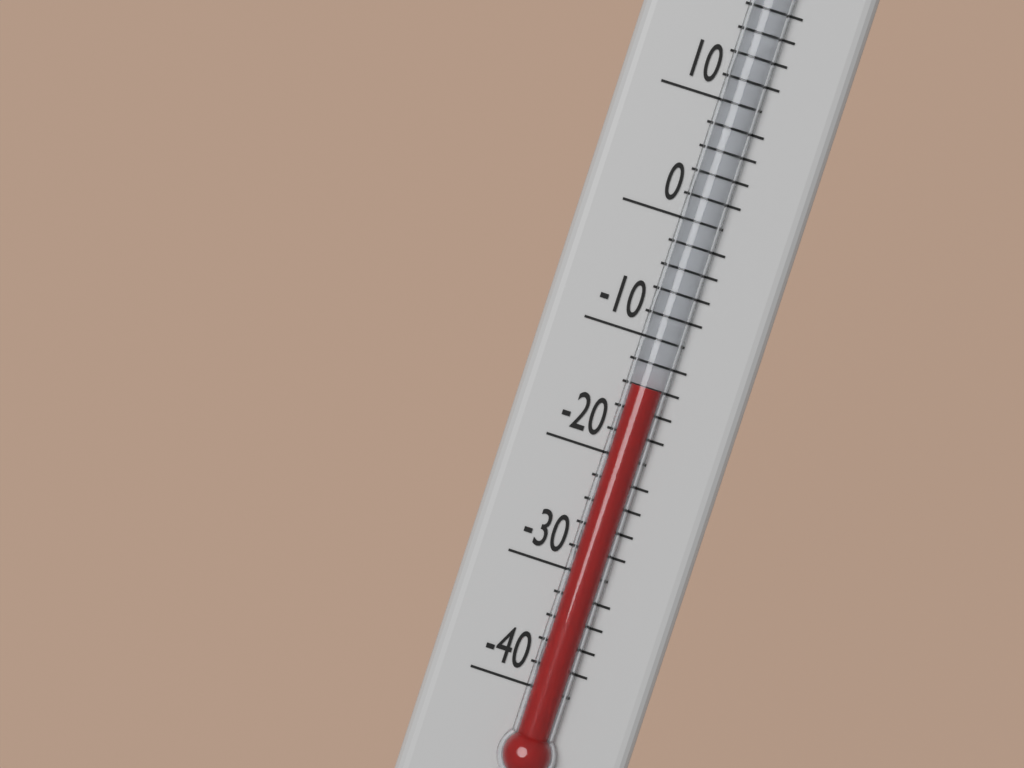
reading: -14 °F
